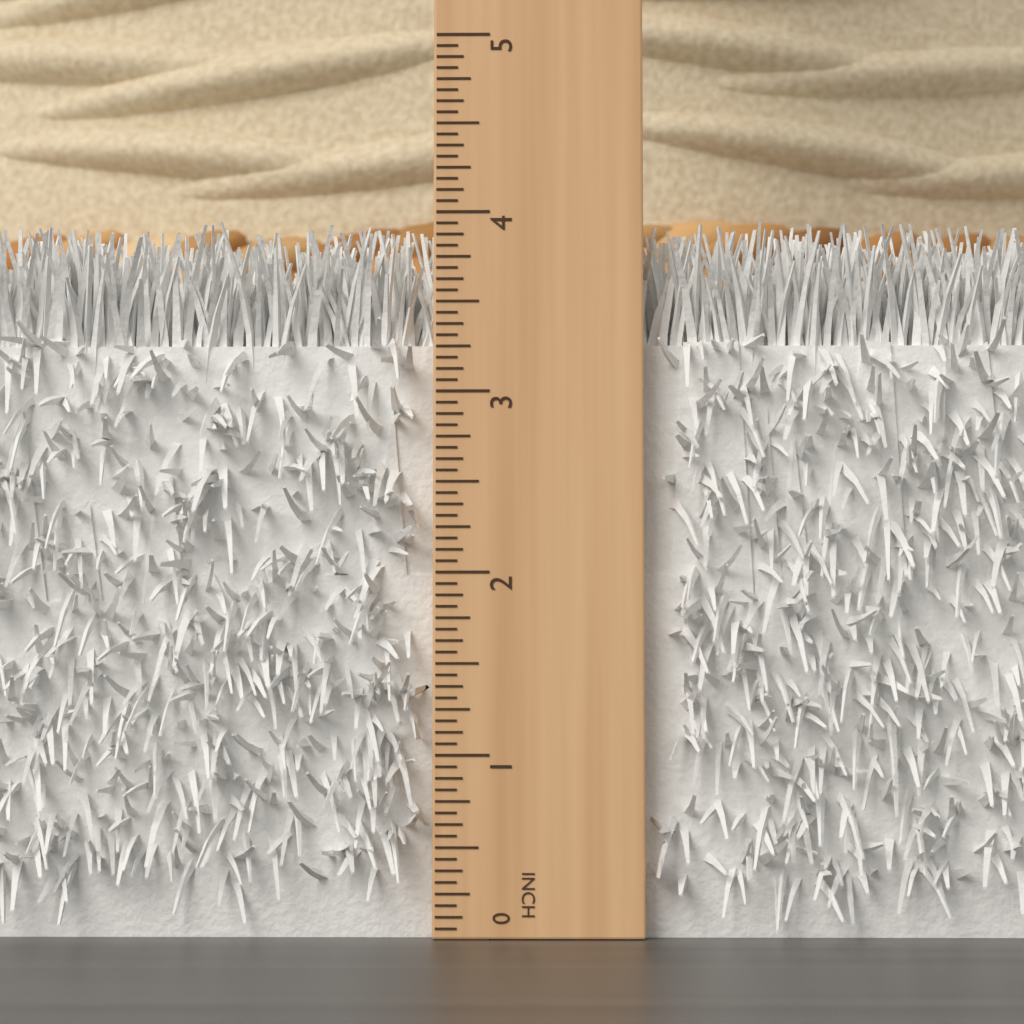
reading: 3.9375 in
